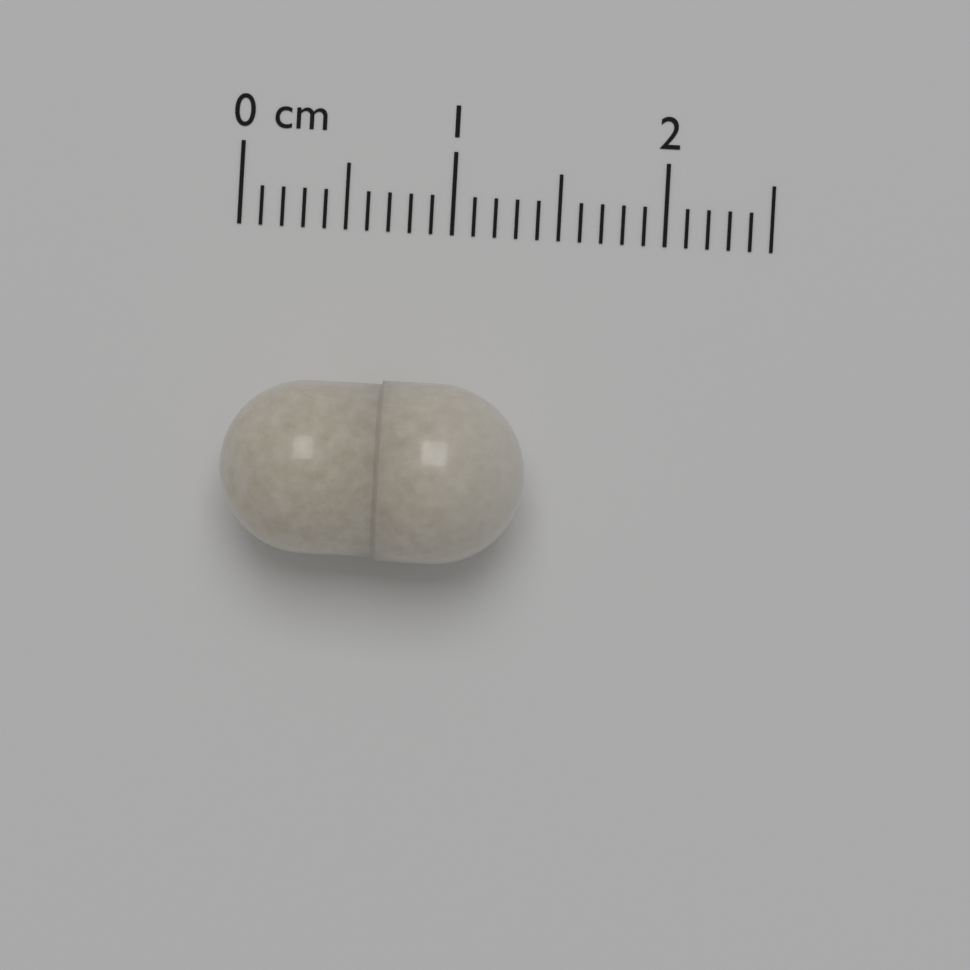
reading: 1.4 cm
